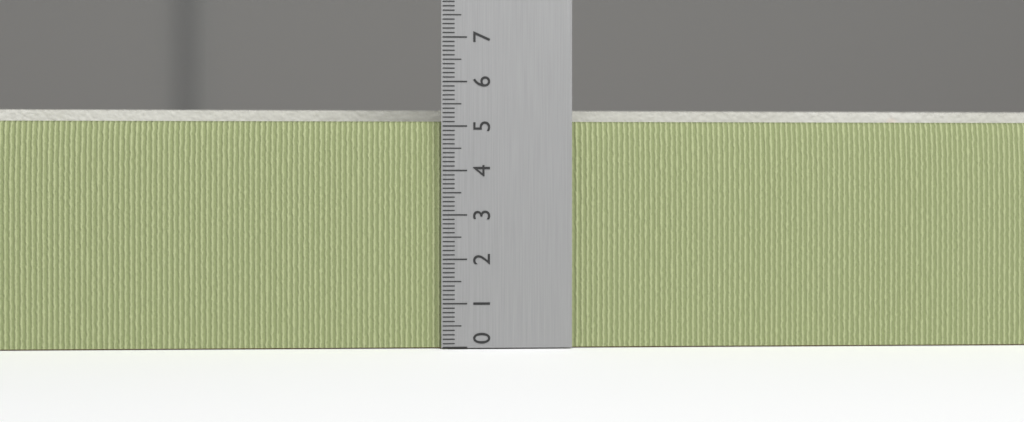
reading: 5.5 (no unit)
